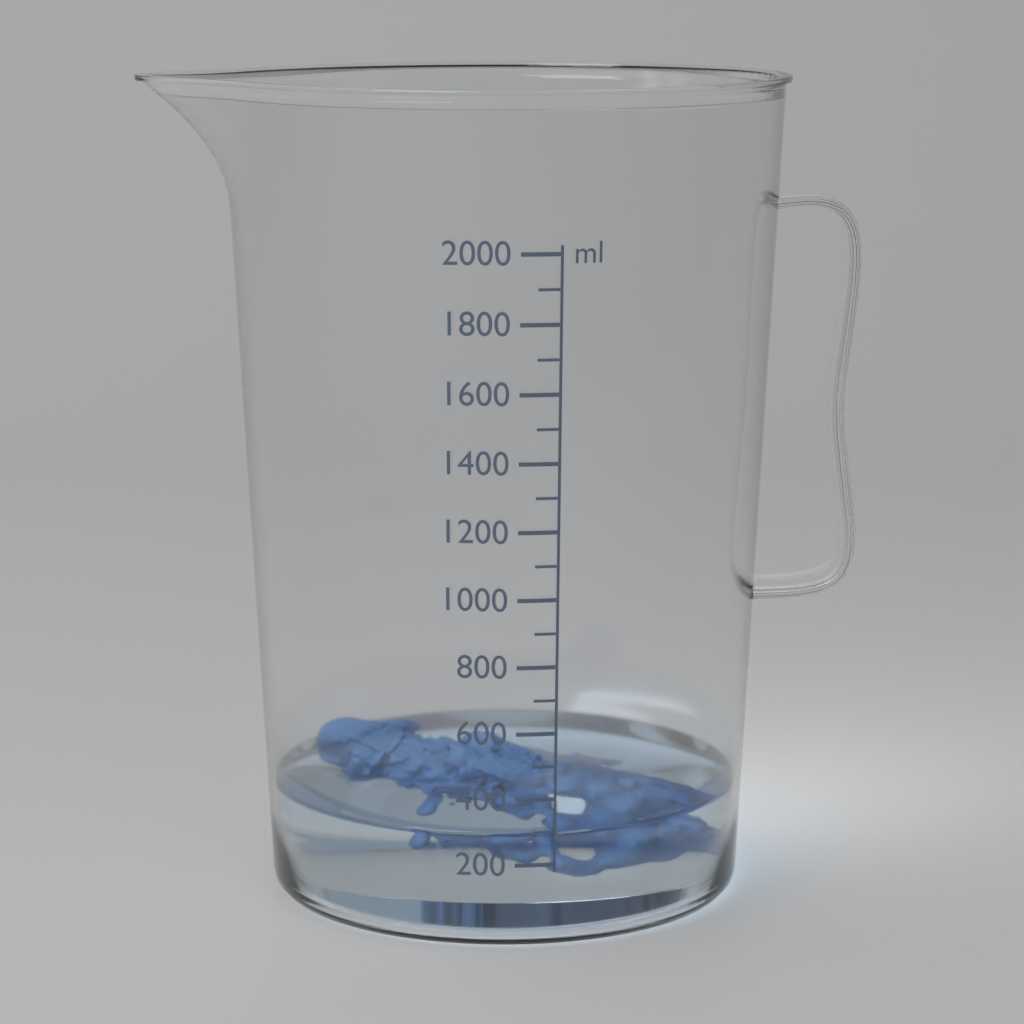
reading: 300 ml
